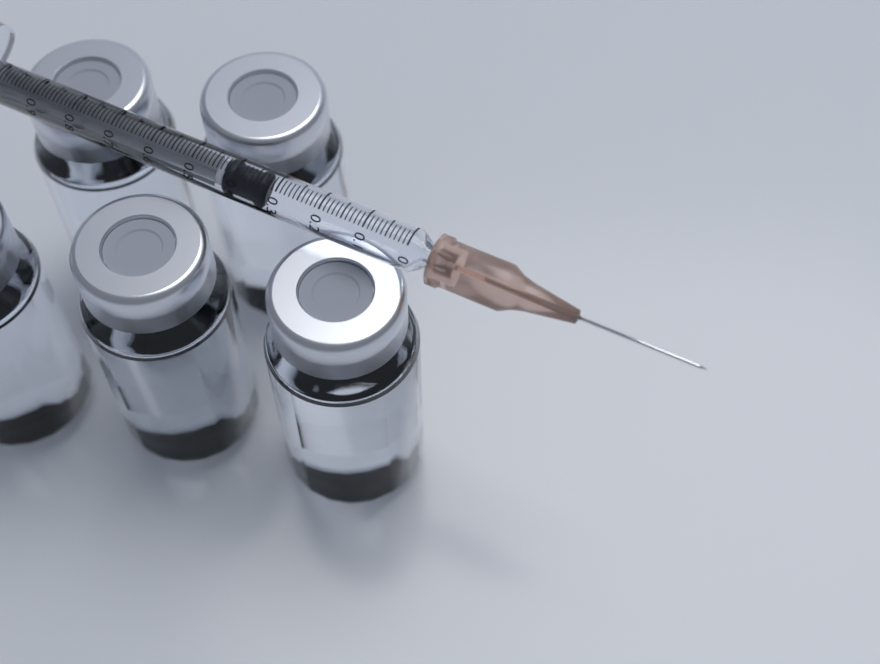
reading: 0.32 ml
